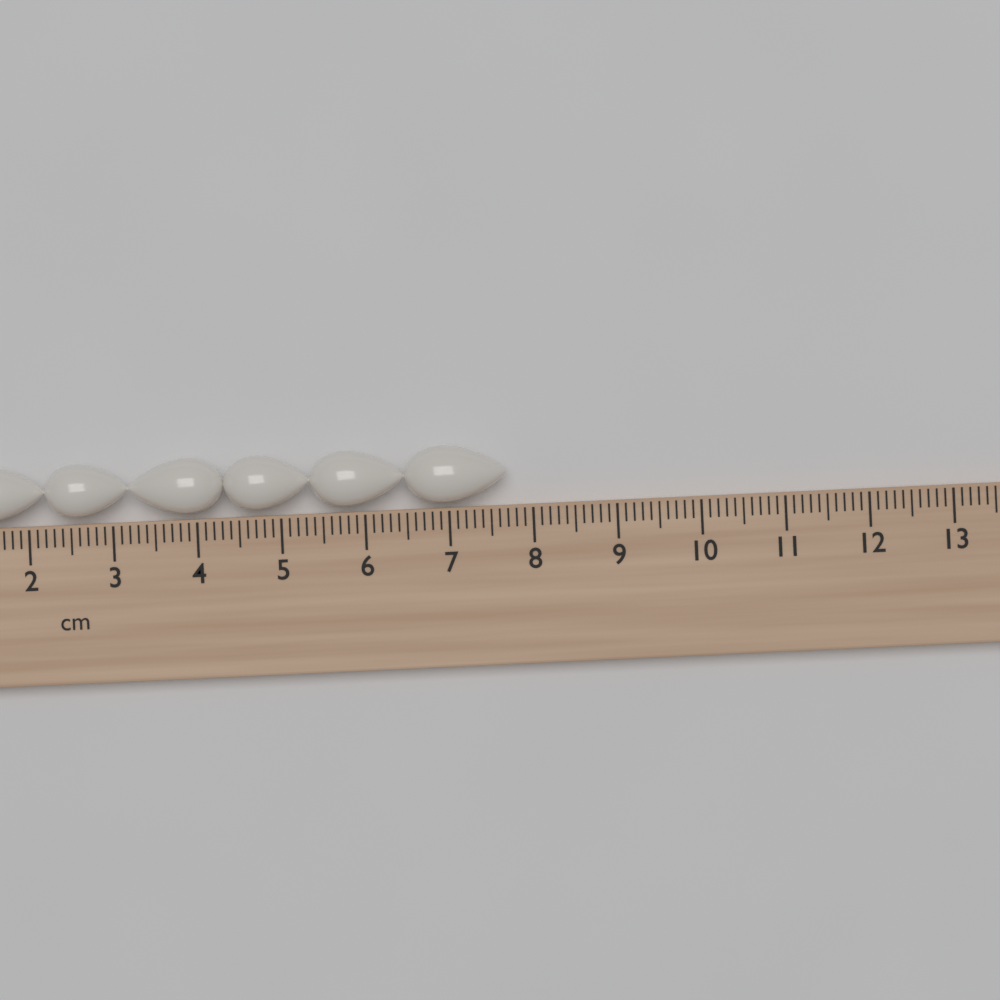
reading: 7.7 cm
